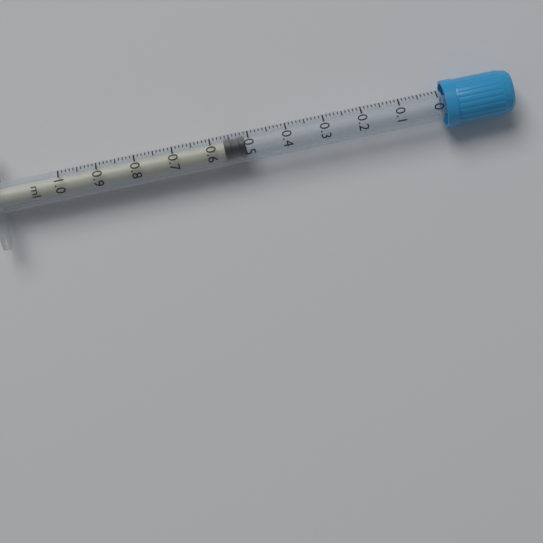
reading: 0.51 ml
